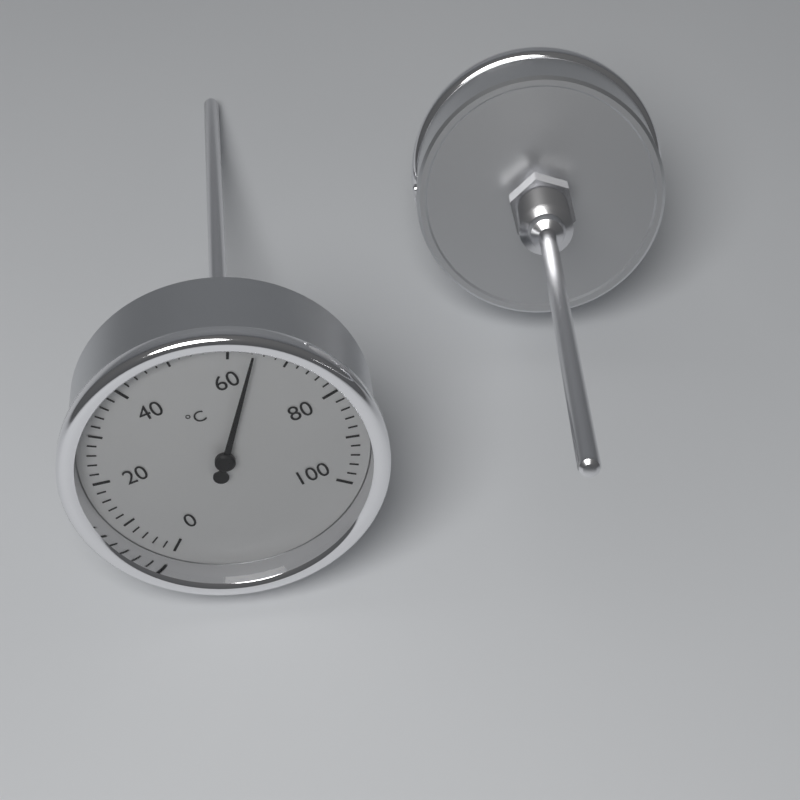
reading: 64 °C
